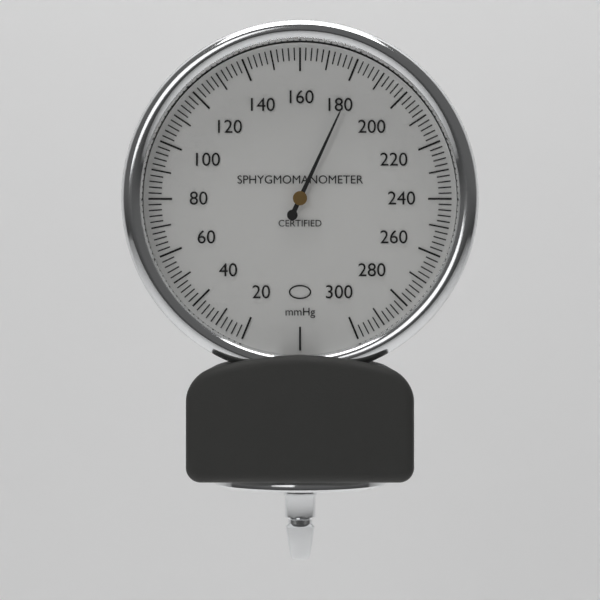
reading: 182 mmHg
